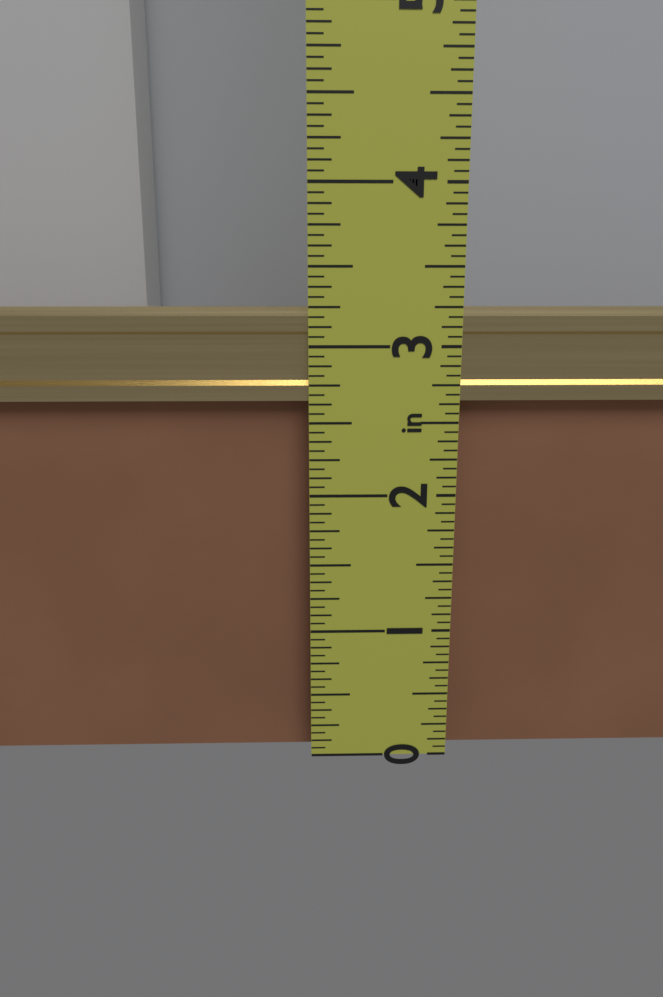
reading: 3.2500 in
